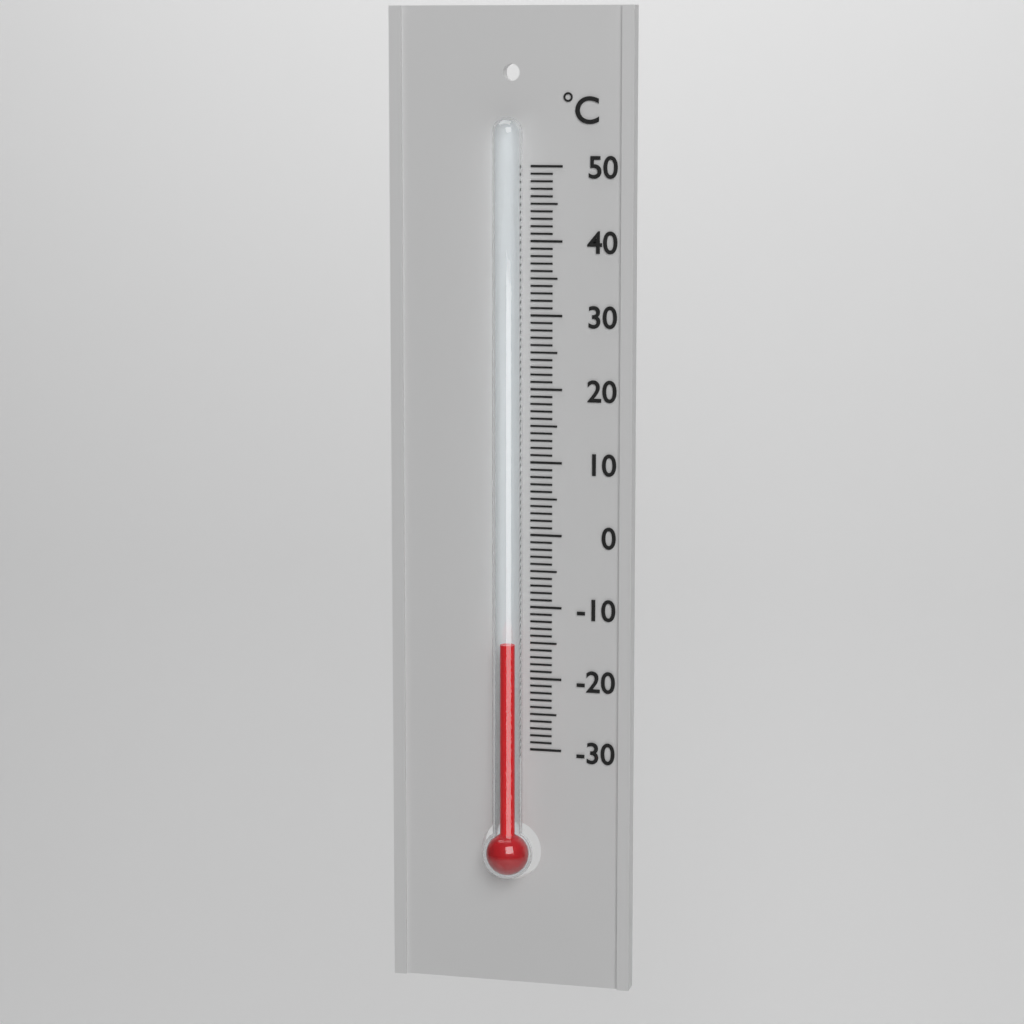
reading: -15 °C
